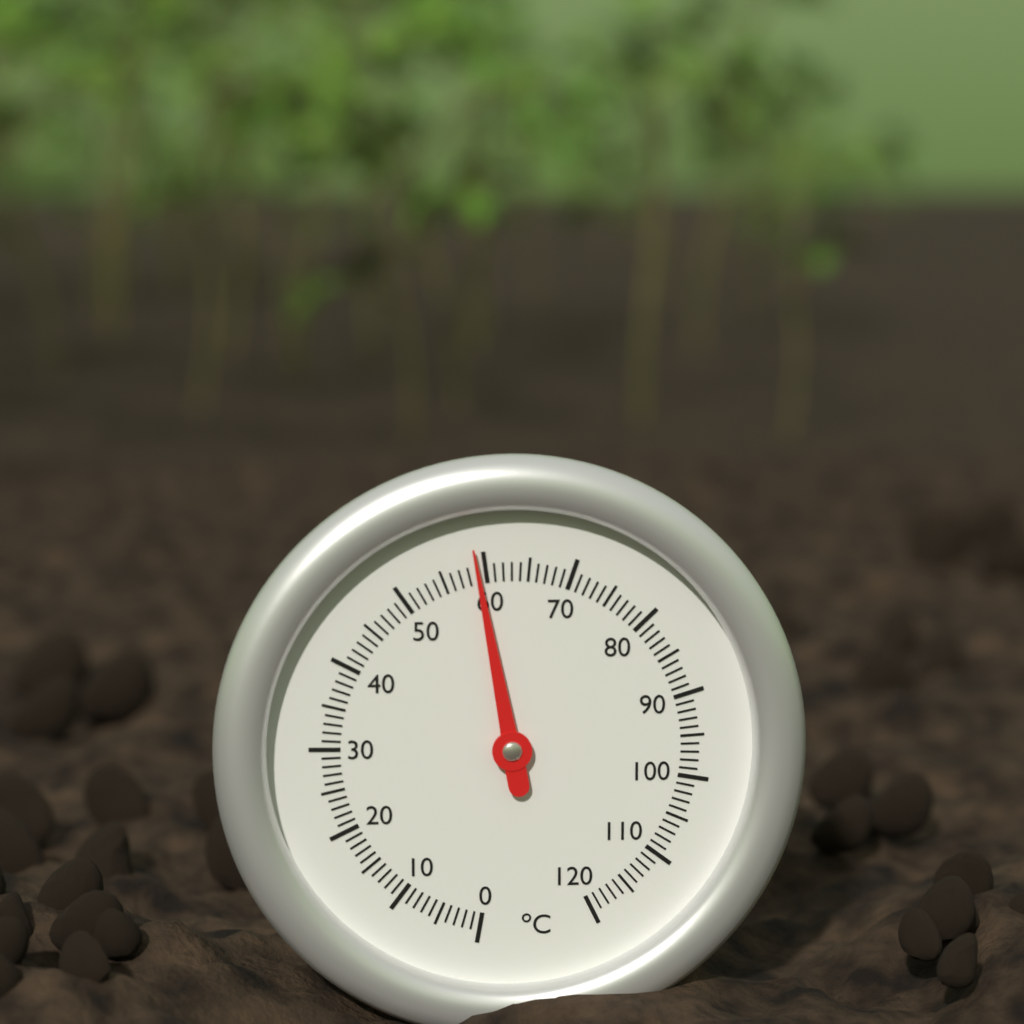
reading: 59 °C
